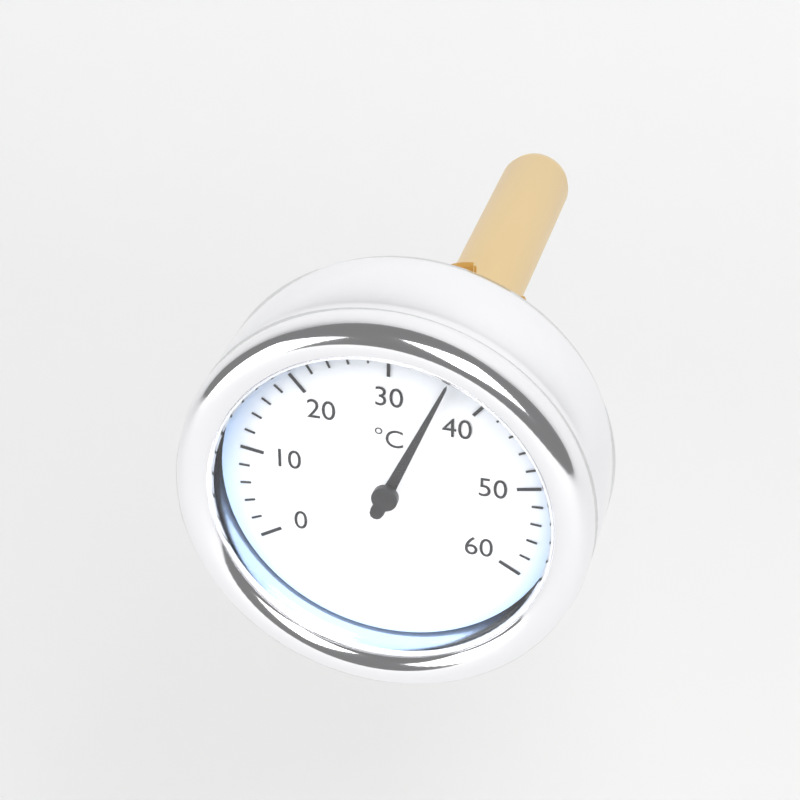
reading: 36 °C
